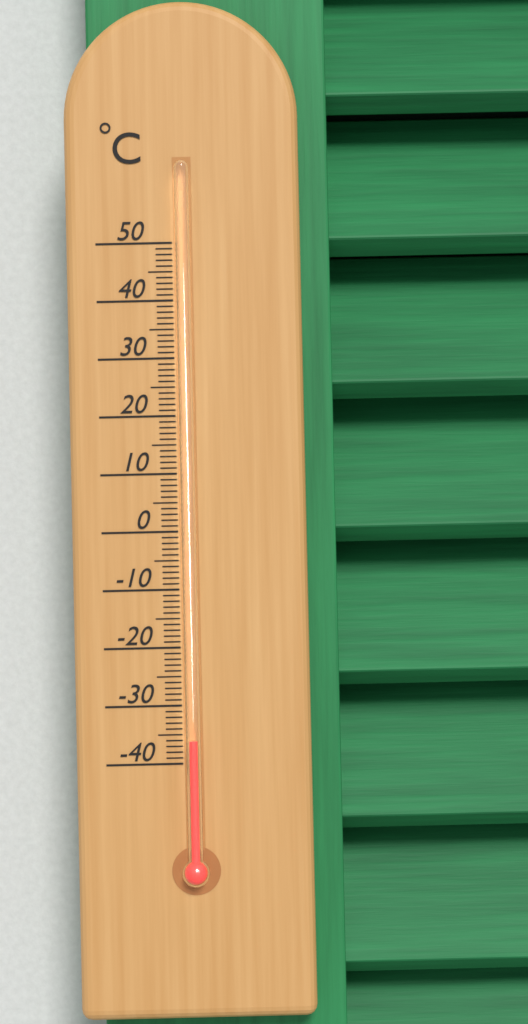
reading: -36 °C
